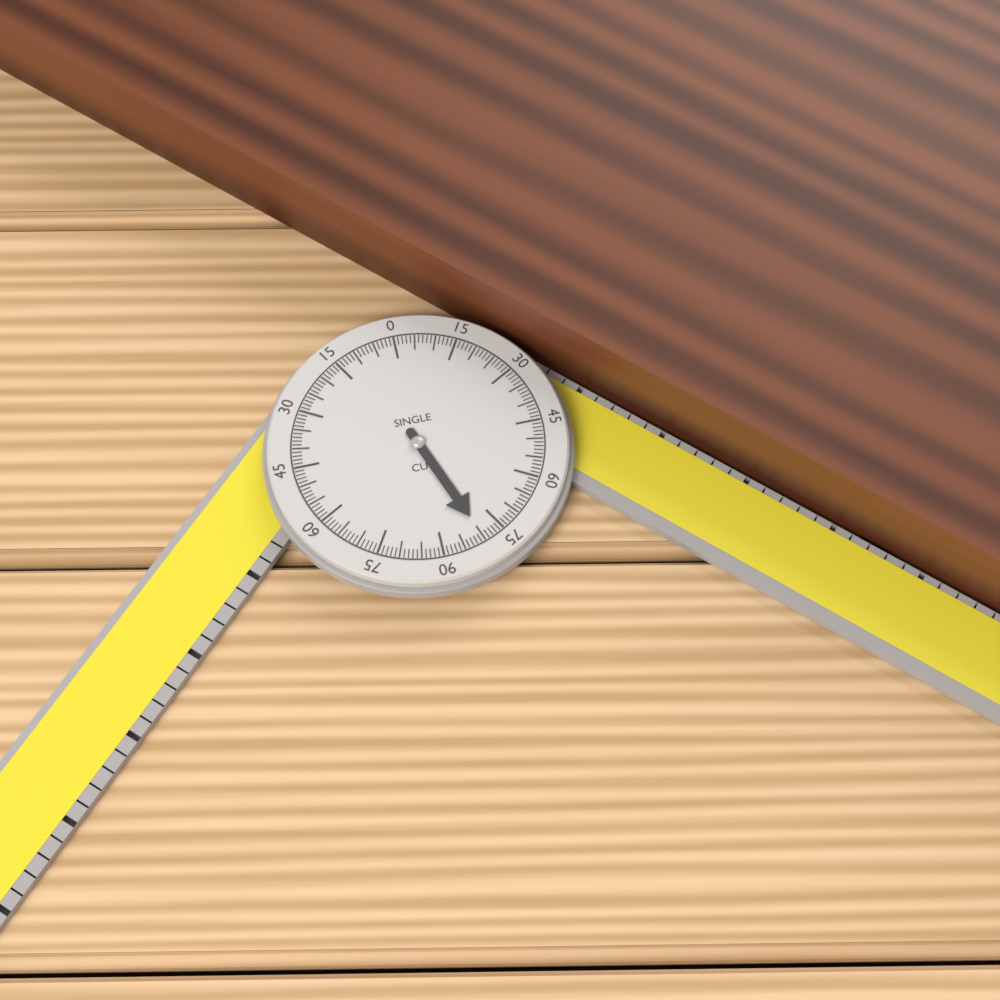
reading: 80 °
